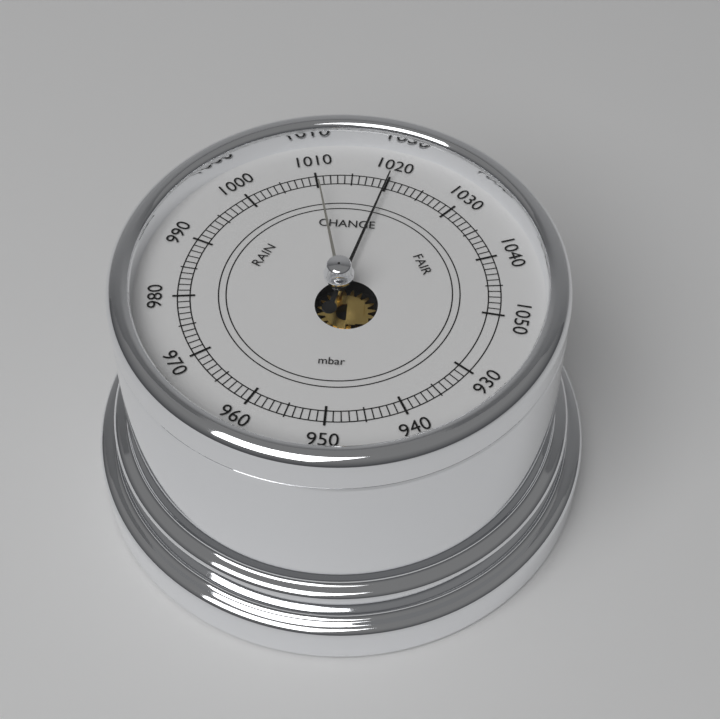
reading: 1020 mbar
